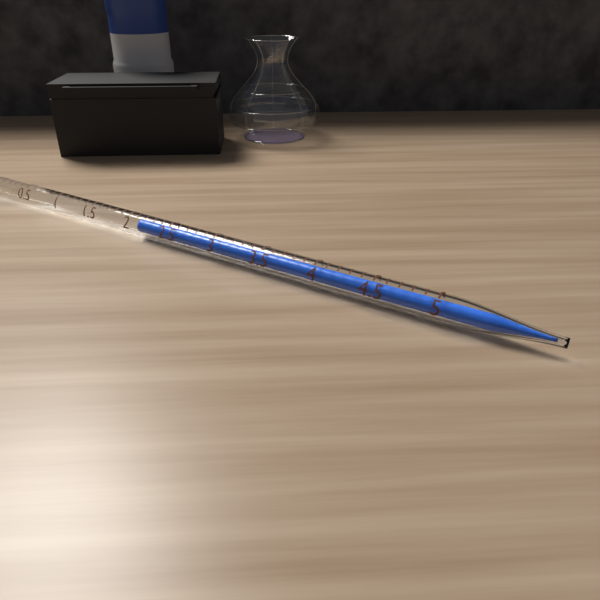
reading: 2.1 ml
